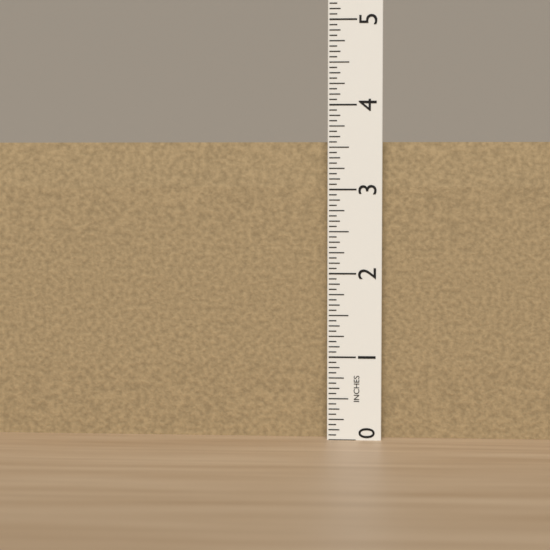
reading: 3.5625 in
